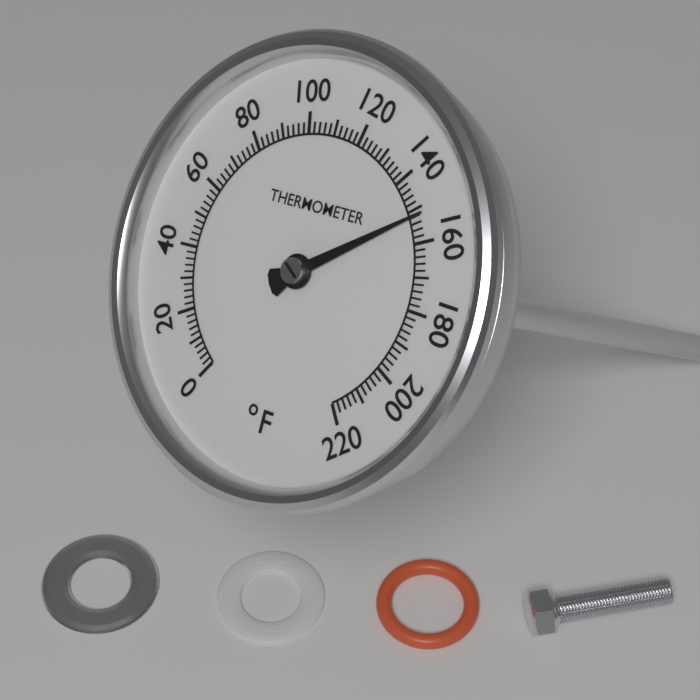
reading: 152 °F
